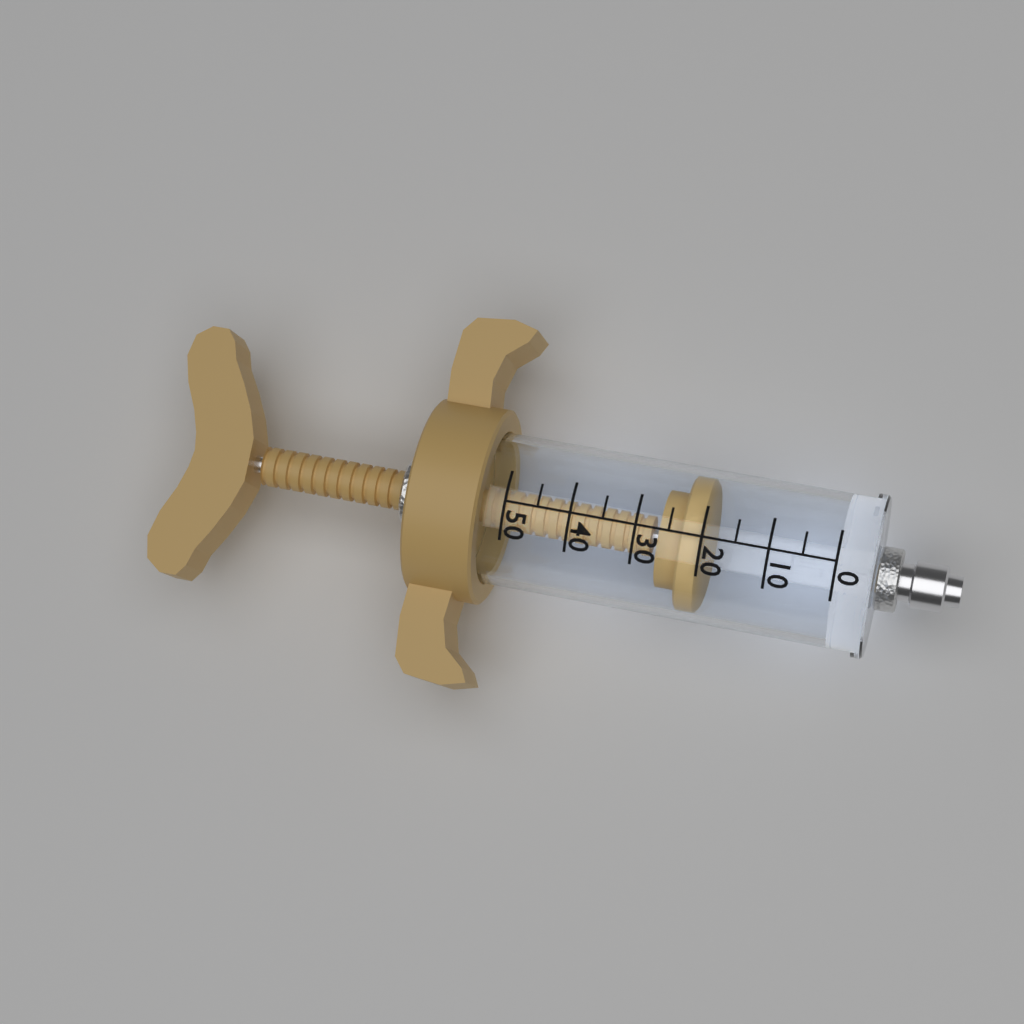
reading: 20 (no unit)
